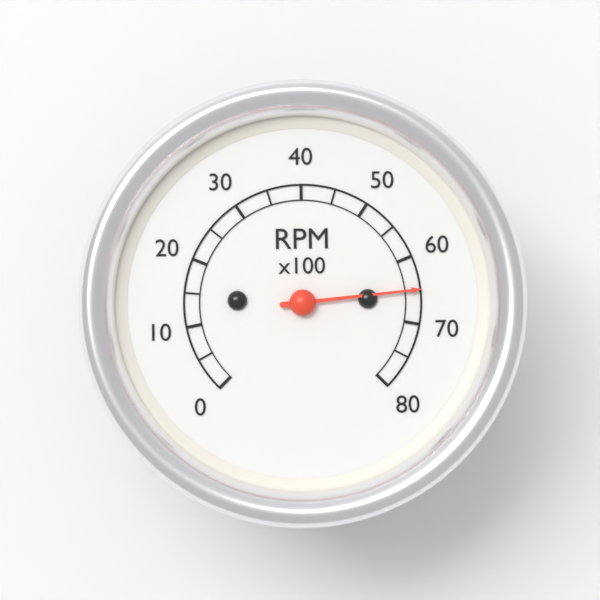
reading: 65 RPM x100
